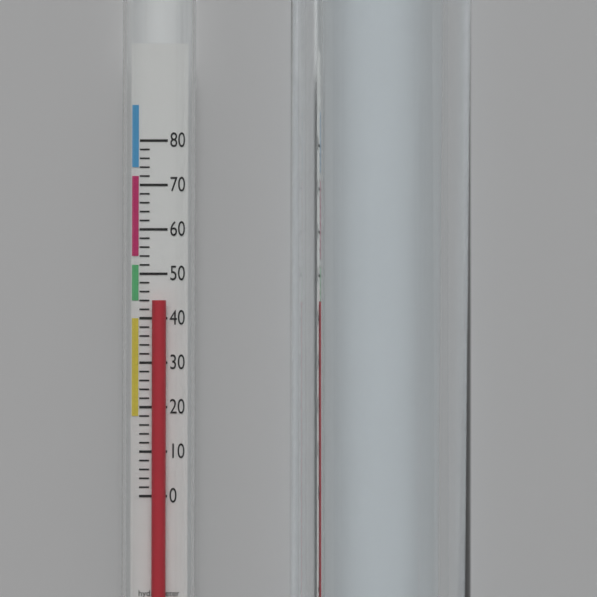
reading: 44 (no unit)
